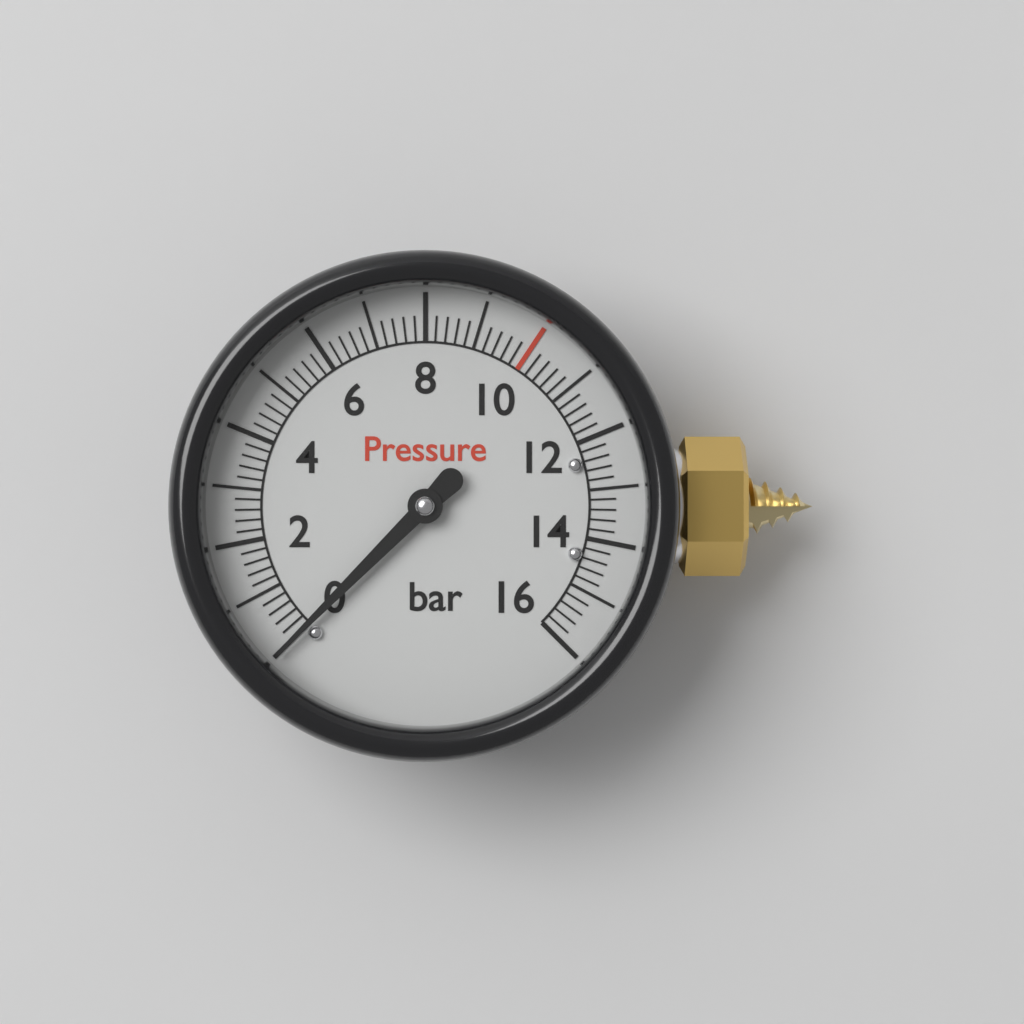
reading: 0.0 bar
